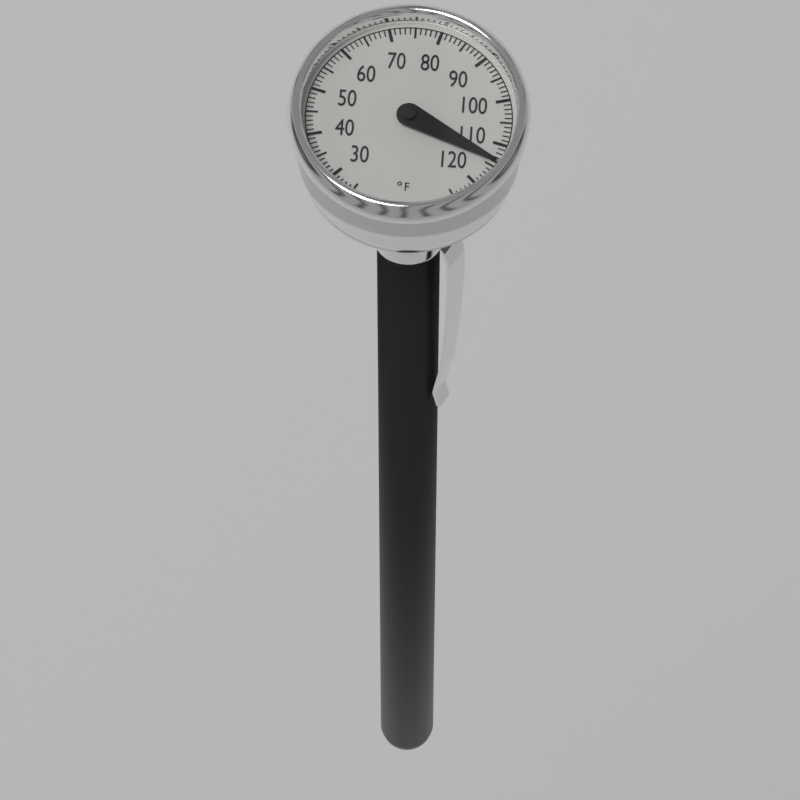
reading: 114 °F
